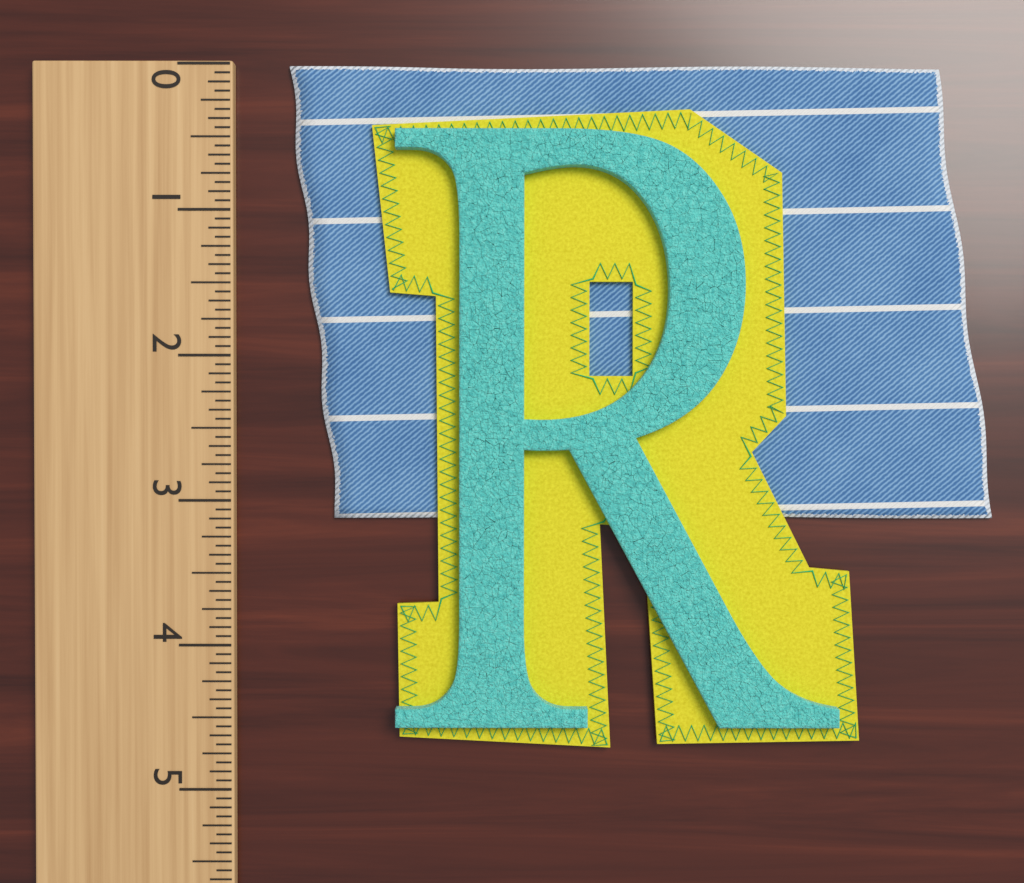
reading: 3.1250 (no unit)
